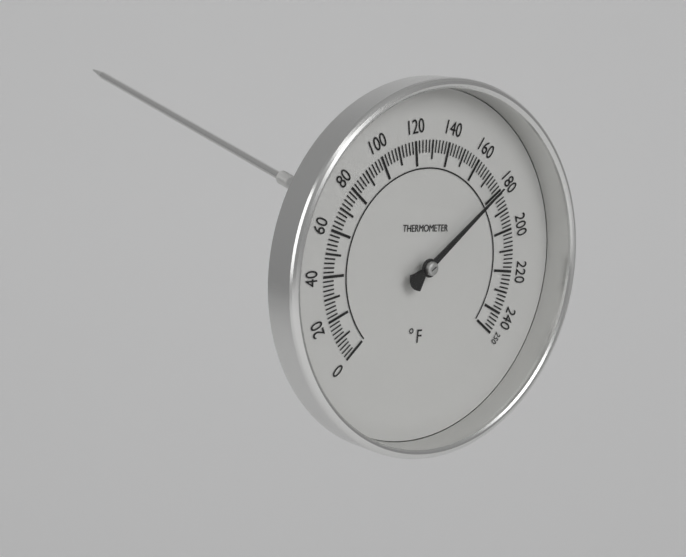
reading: 178 °F
